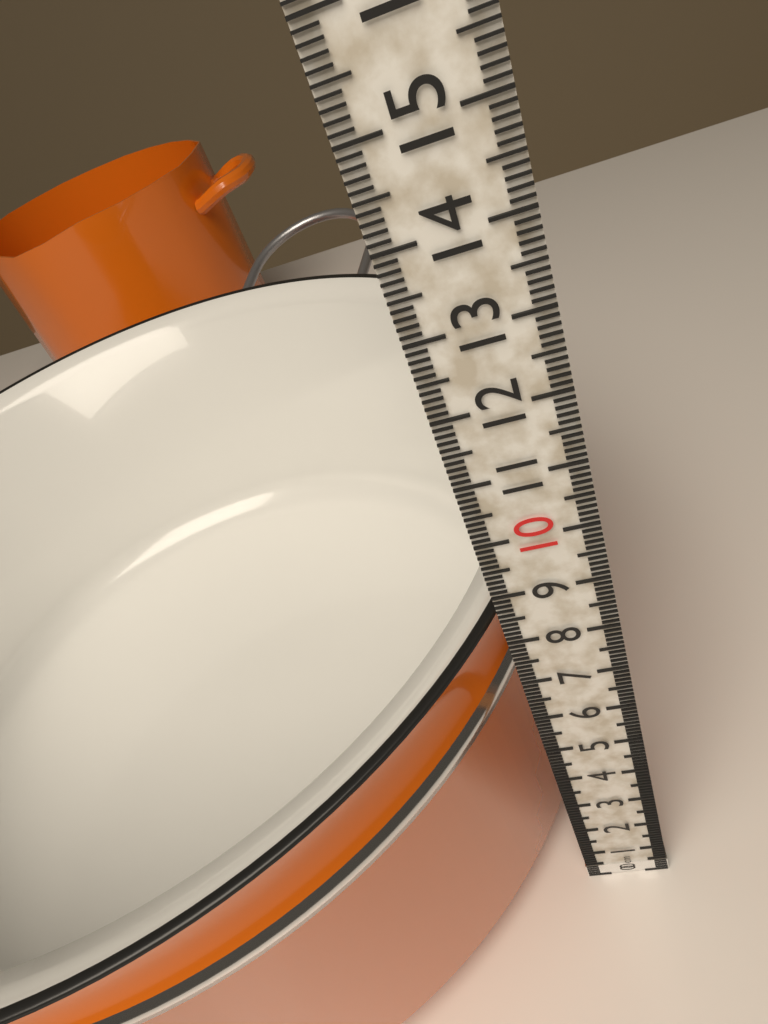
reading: 8.4 cm
